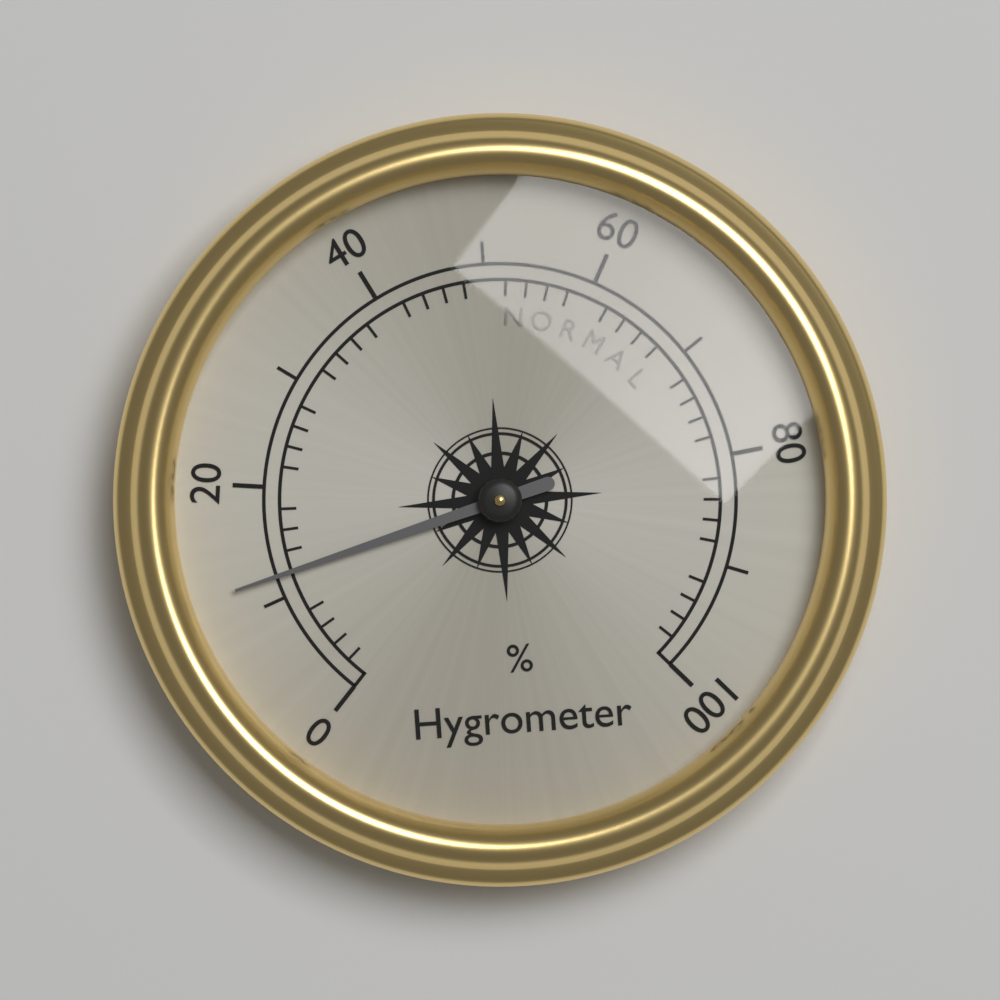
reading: 12 %
